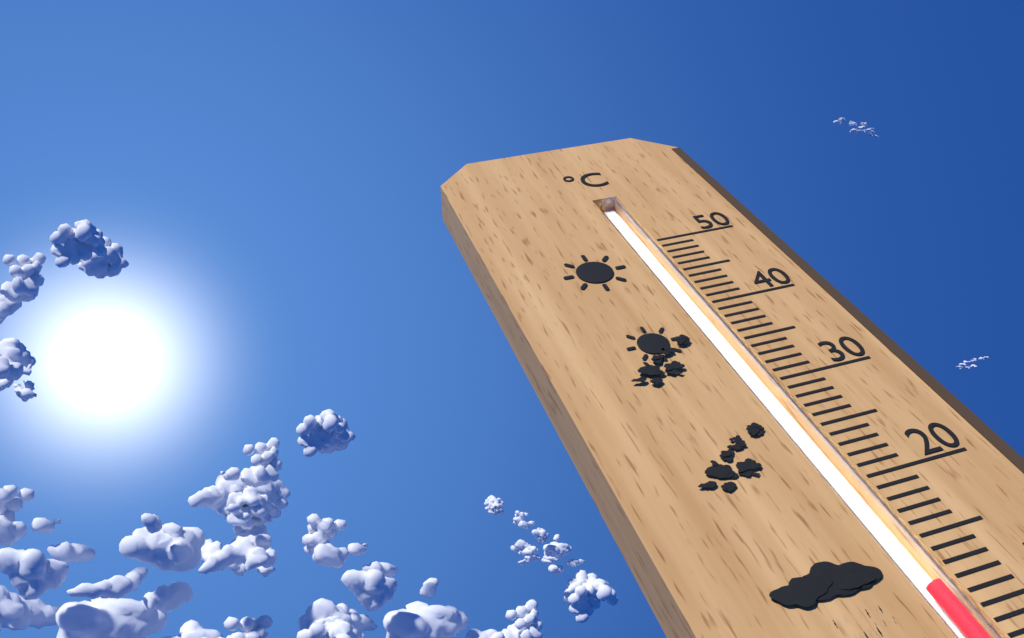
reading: 12 °C
